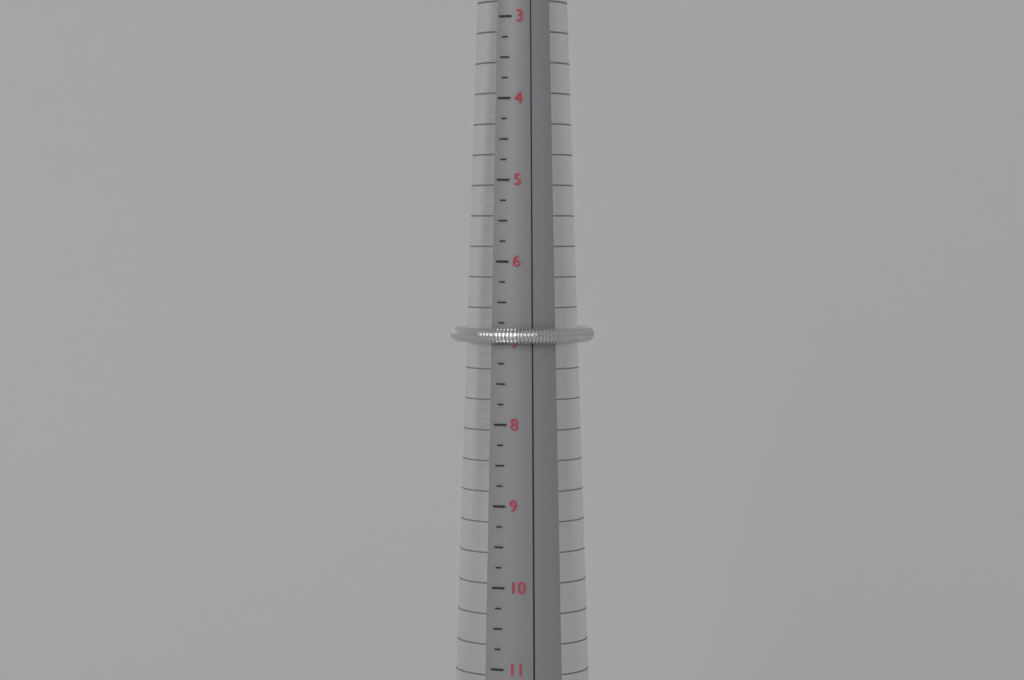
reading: 7.00 (no unit)
